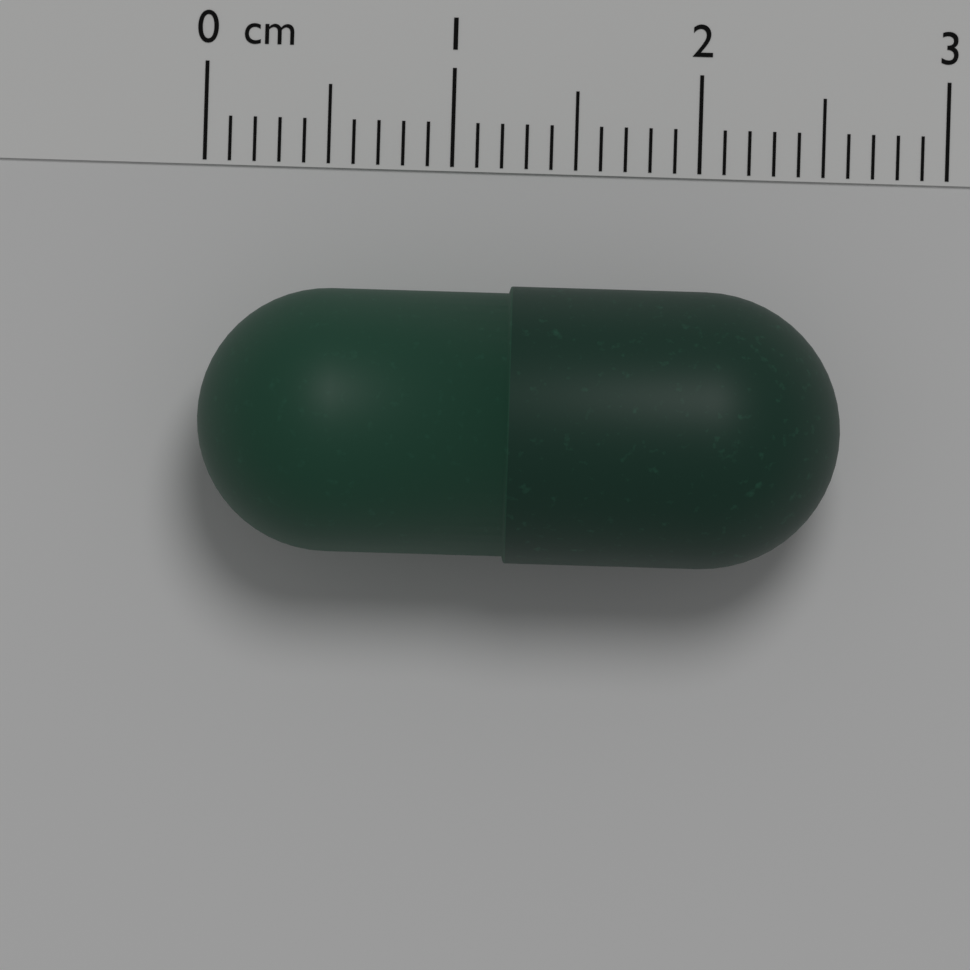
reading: 2.6 cm
